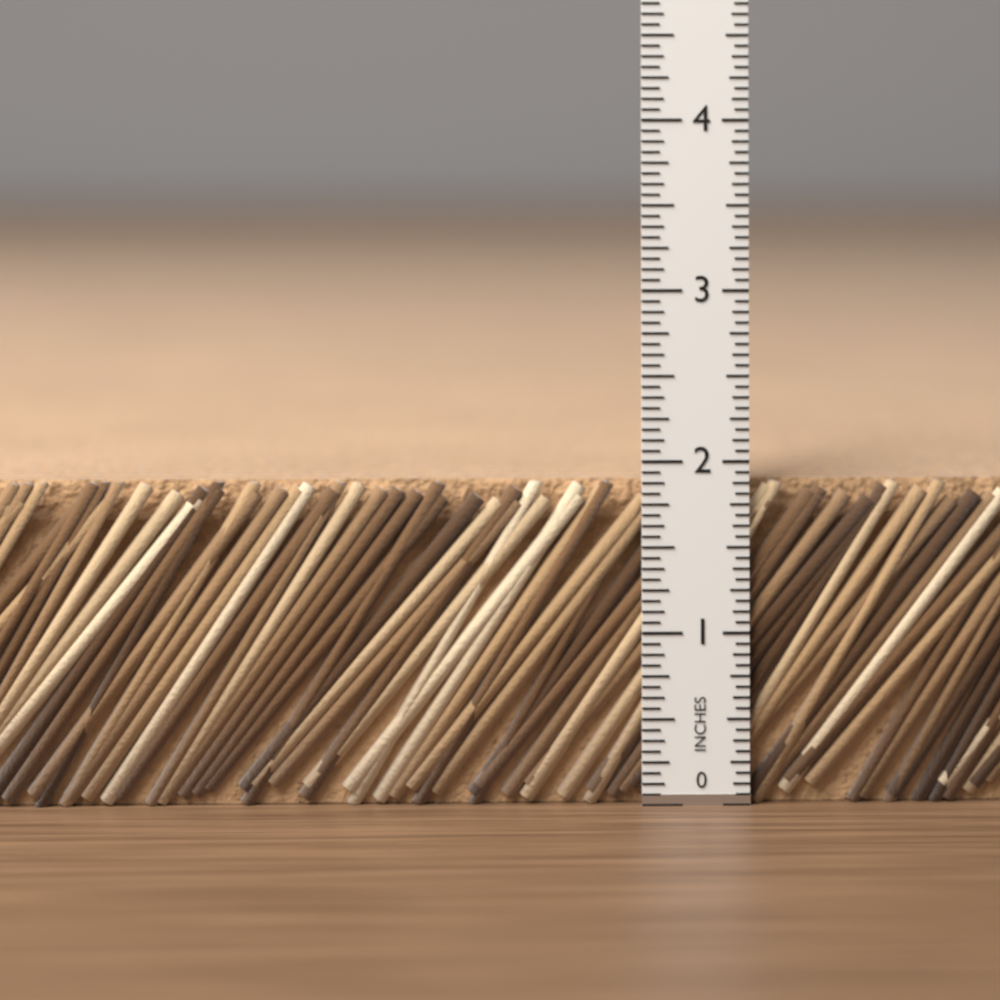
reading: 1.8750 in
